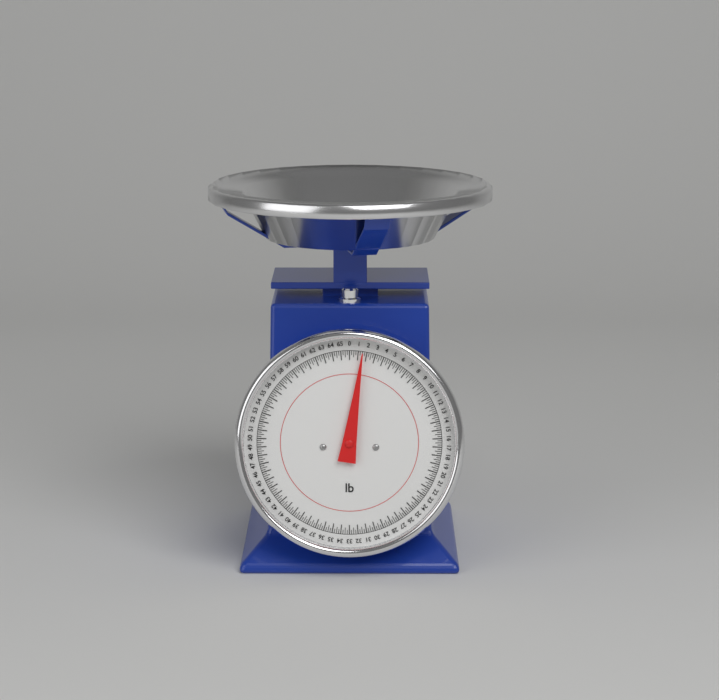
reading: 1.50 lb
